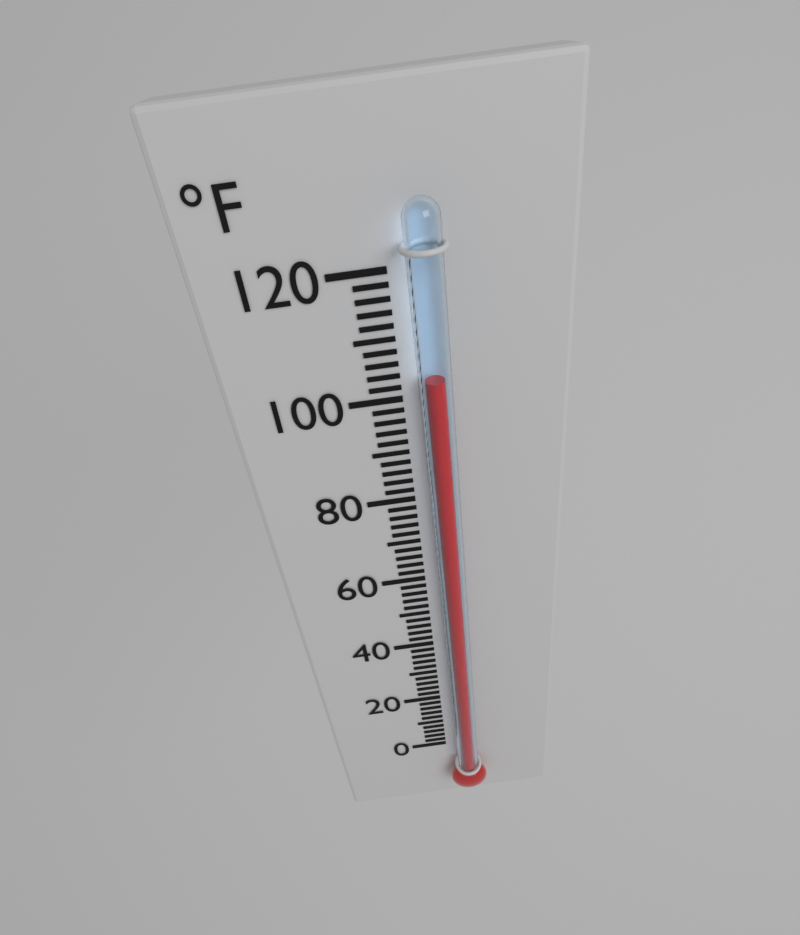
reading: 104 °F
